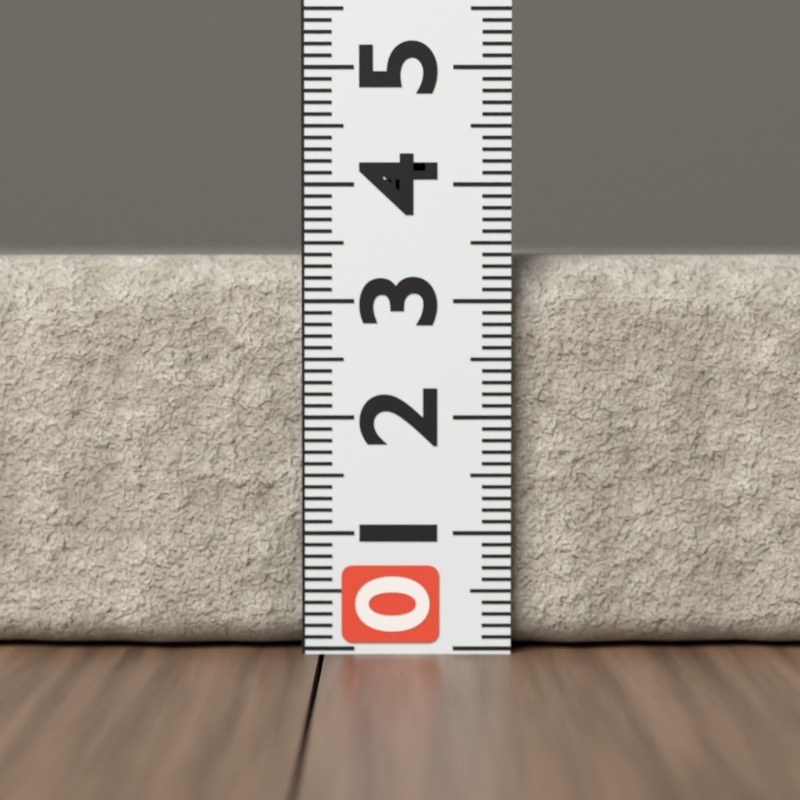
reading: 3.4 (no unit)
